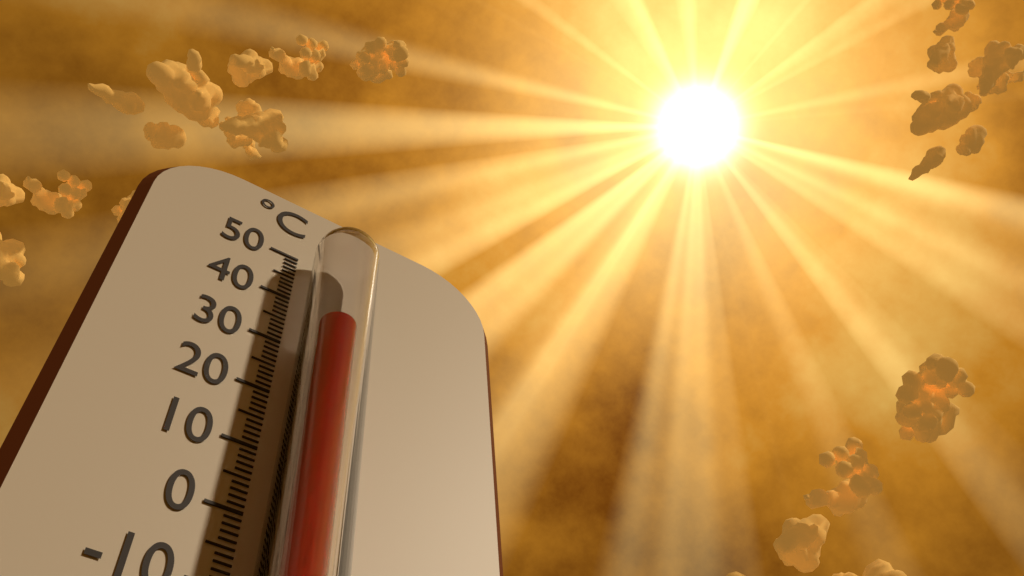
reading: 31 °C
